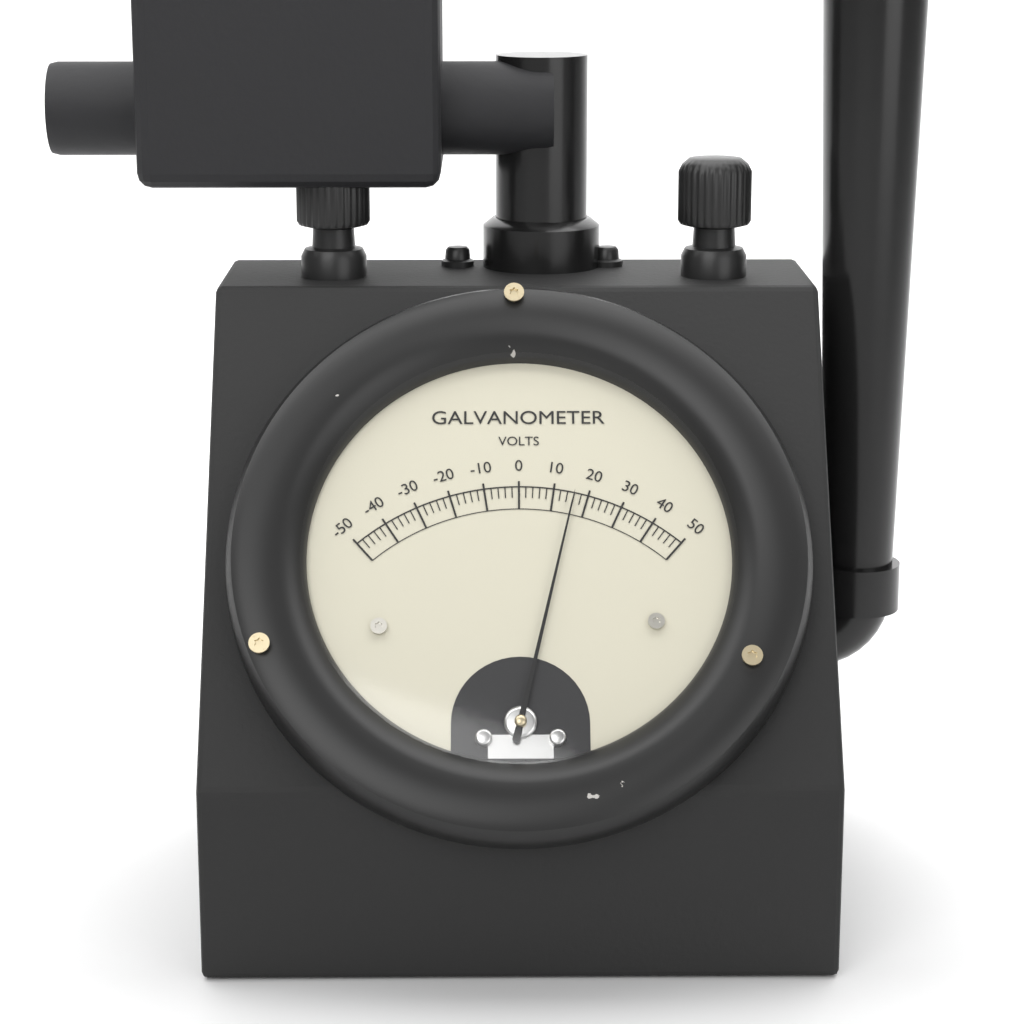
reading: 16 V
